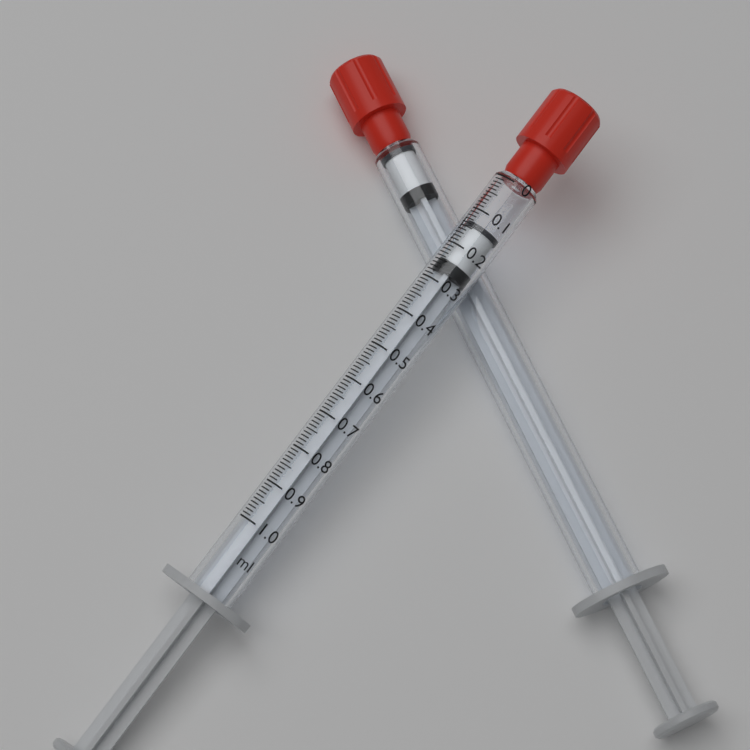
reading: 0.13 ml
